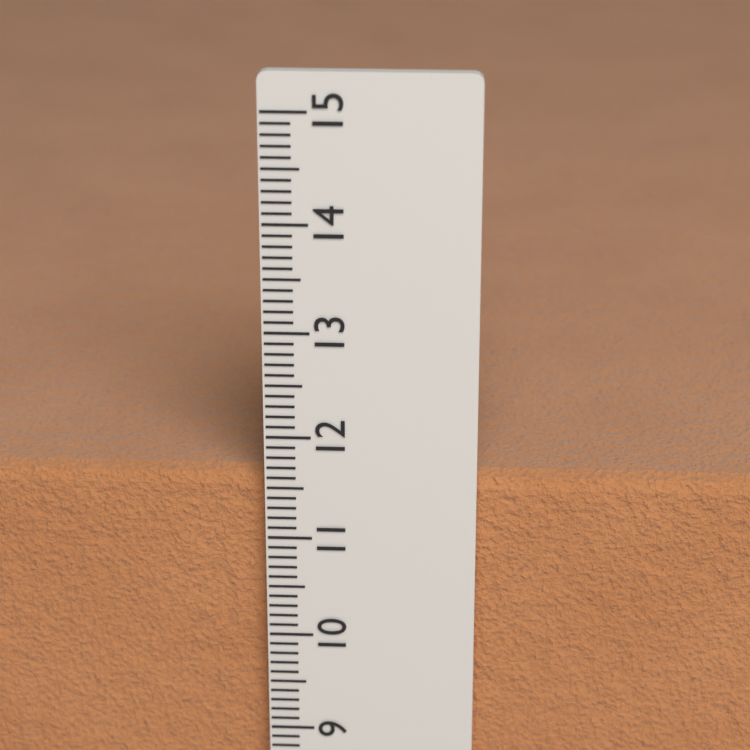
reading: 11.6 cm
